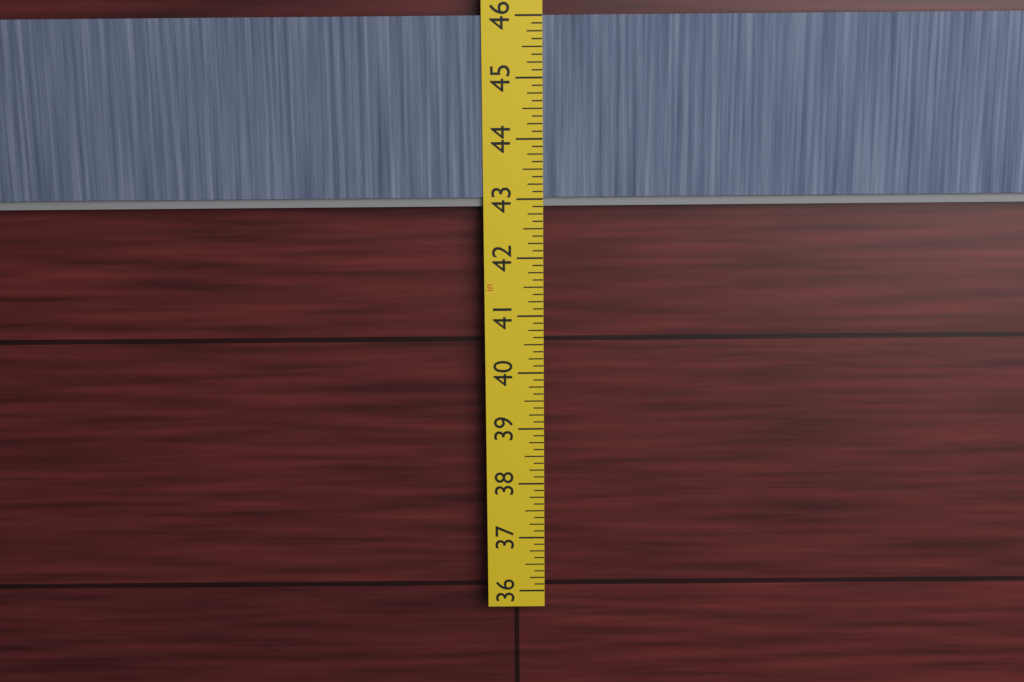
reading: 42.875 in
